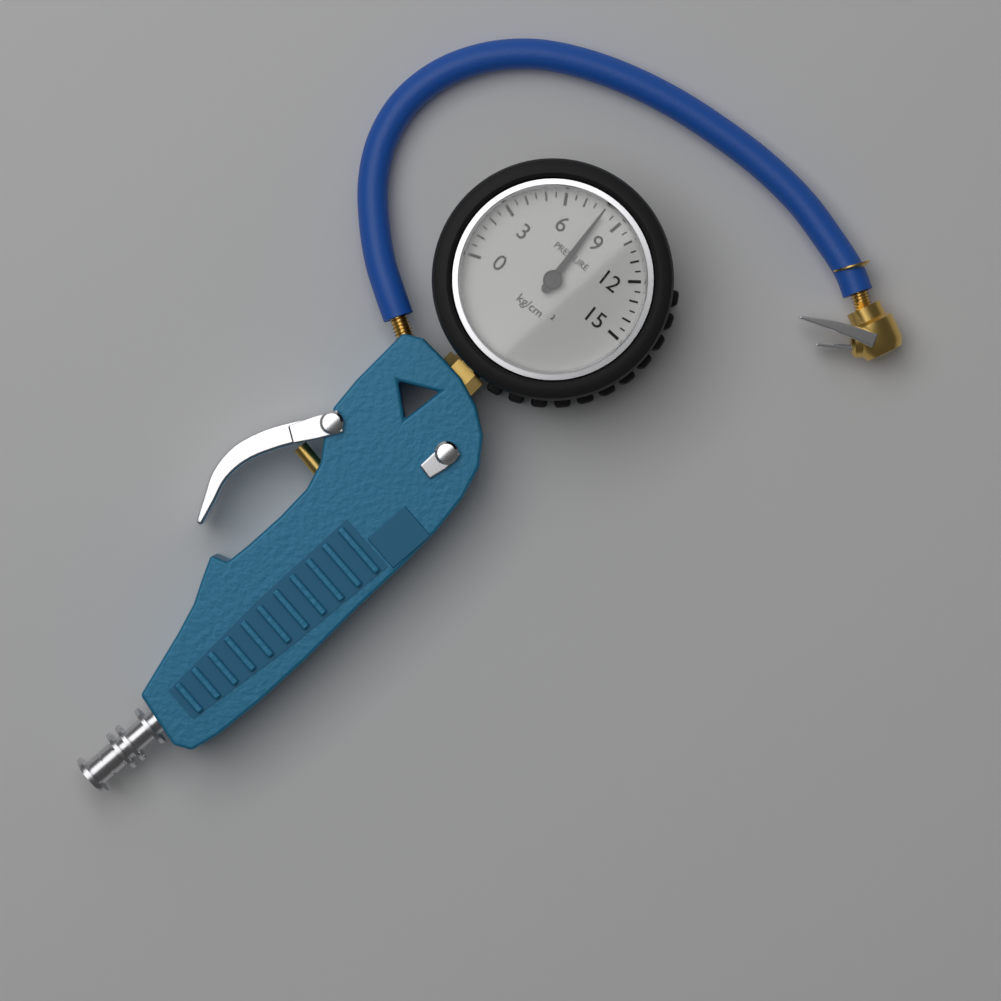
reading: 8.0 kg/cm²
